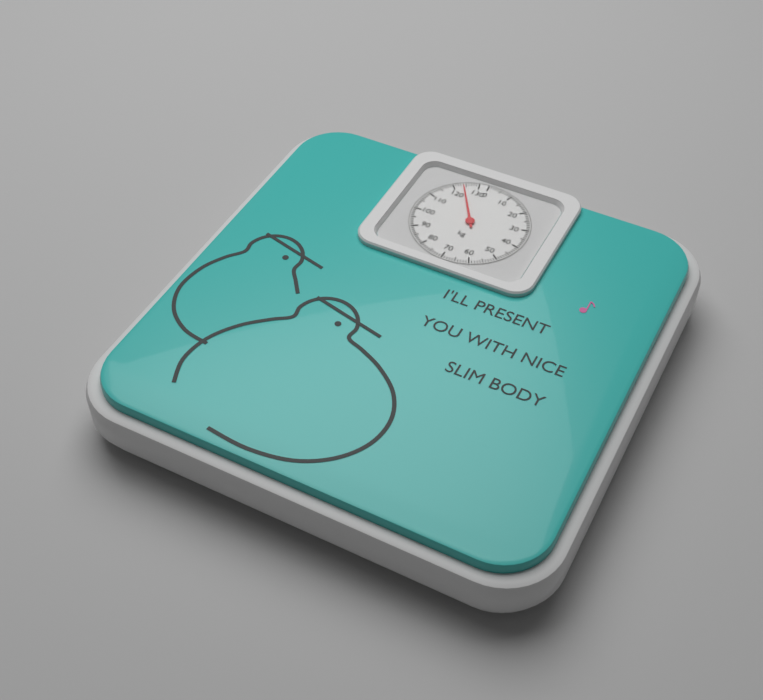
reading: 124 kg
